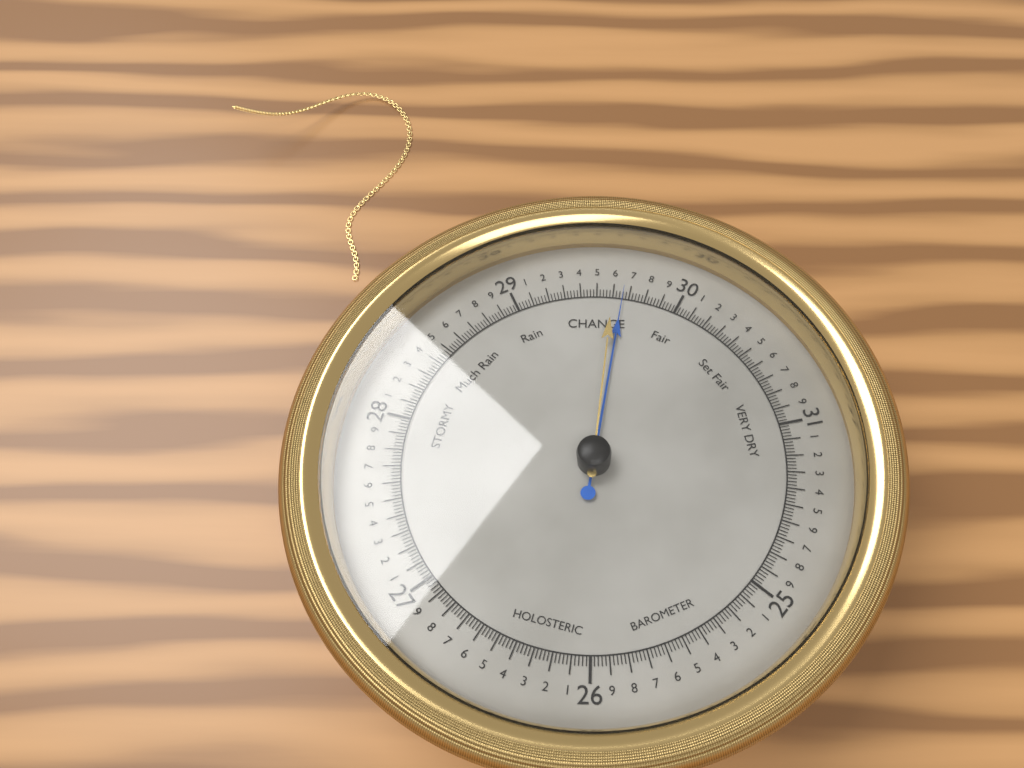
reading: 29.66 (no unit)
